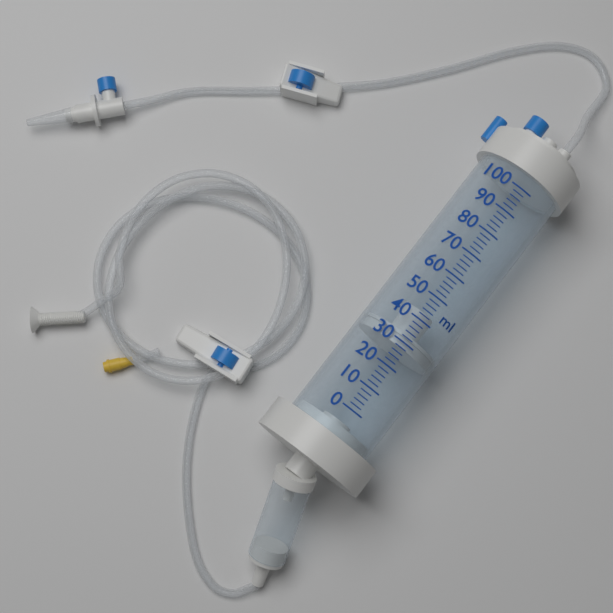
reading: 28 ml
